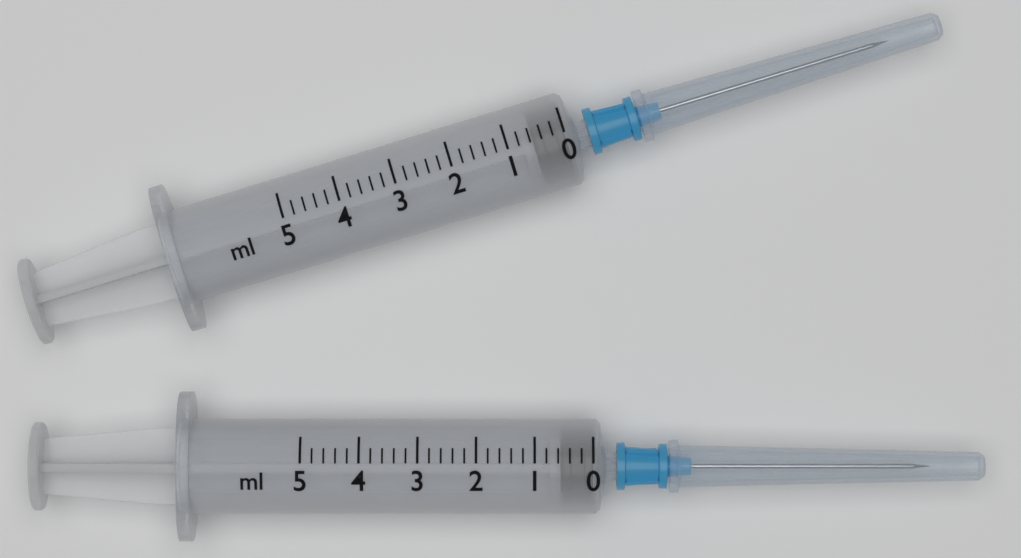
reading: 0.0 ml
